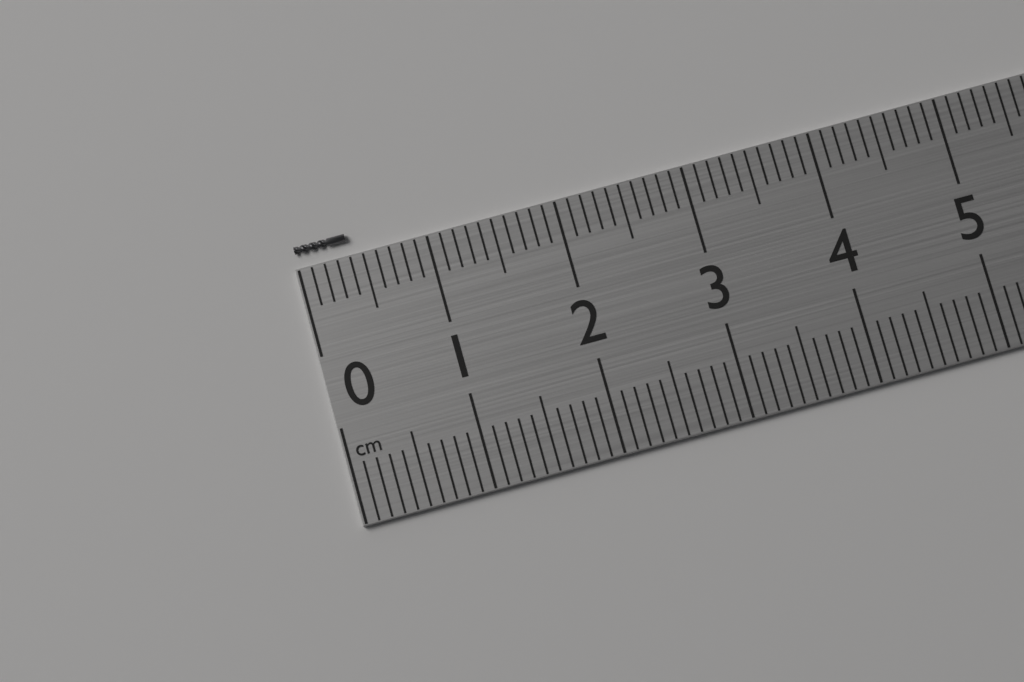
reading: 0.4 cm
